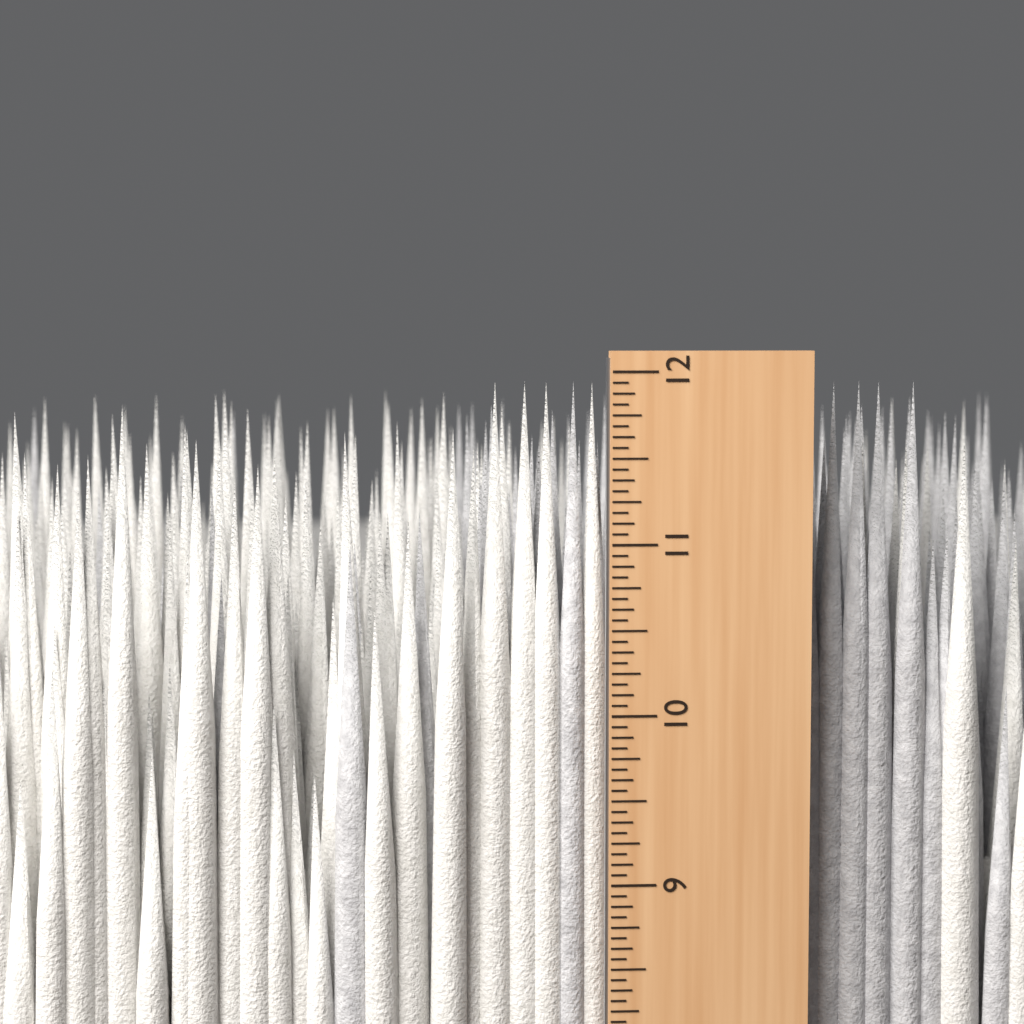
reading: 11.9375 in
